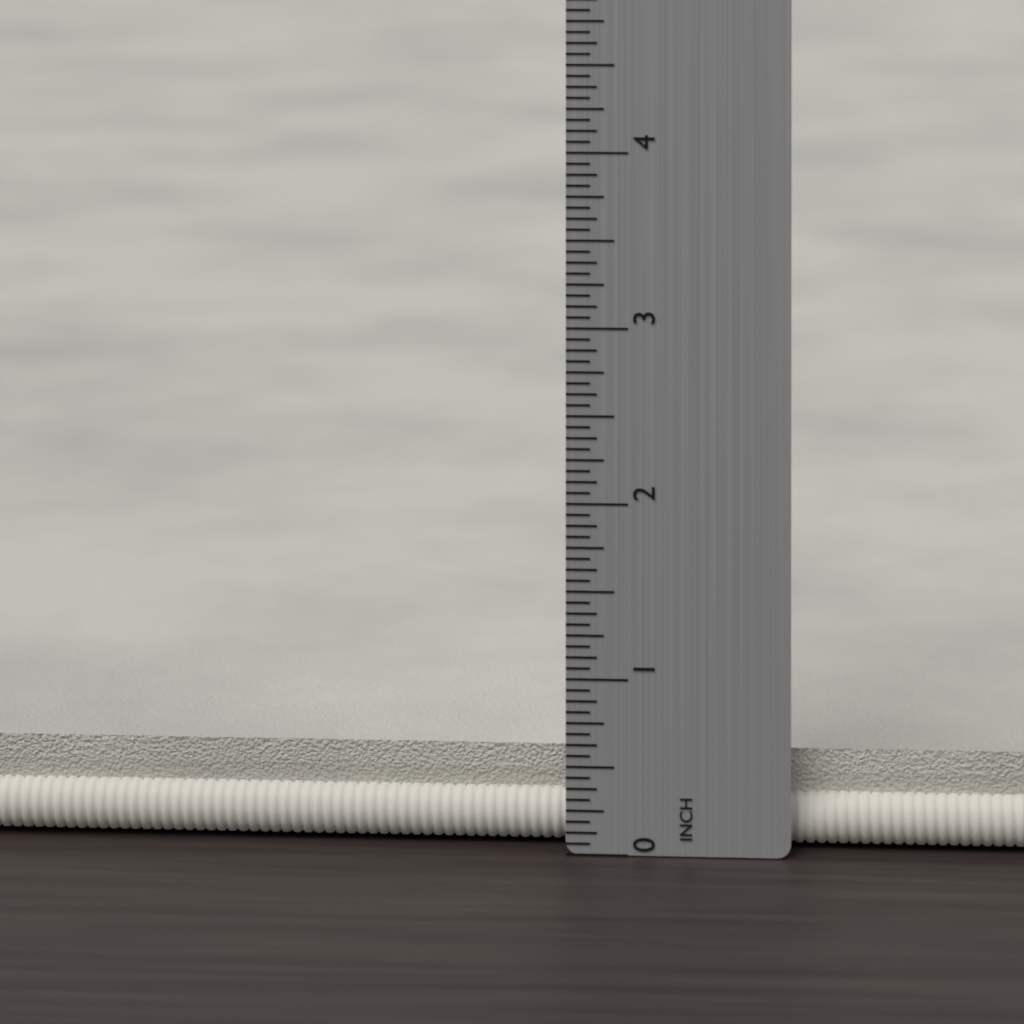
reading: 0.5625 in
